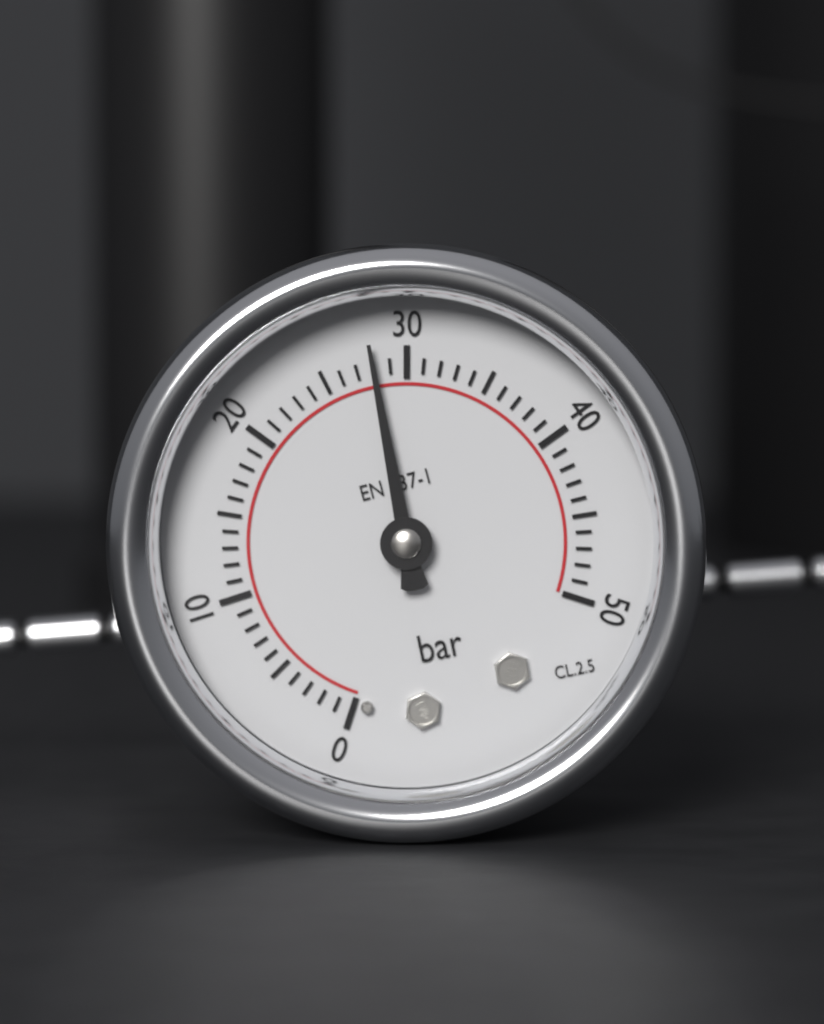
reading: 28 bar
